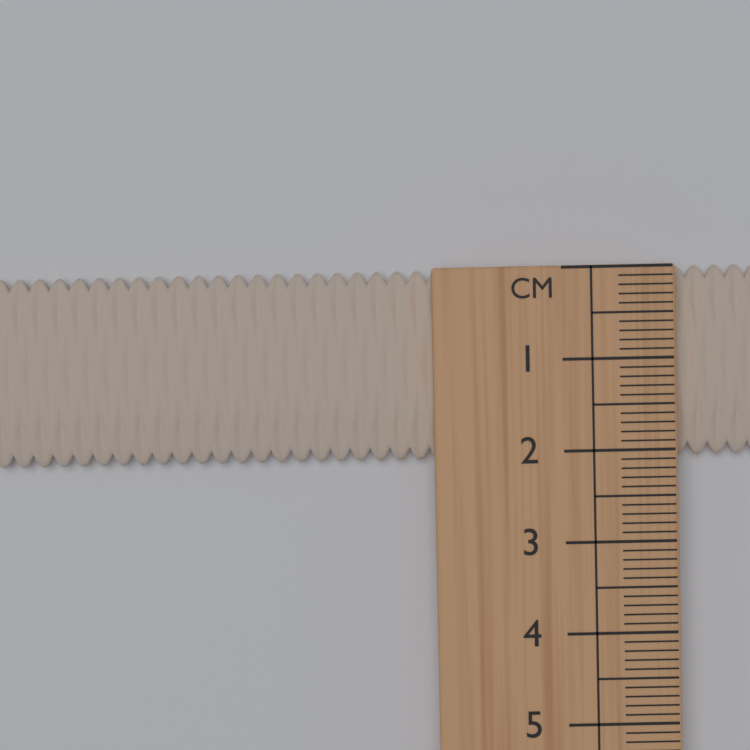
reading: 2.1 cm
